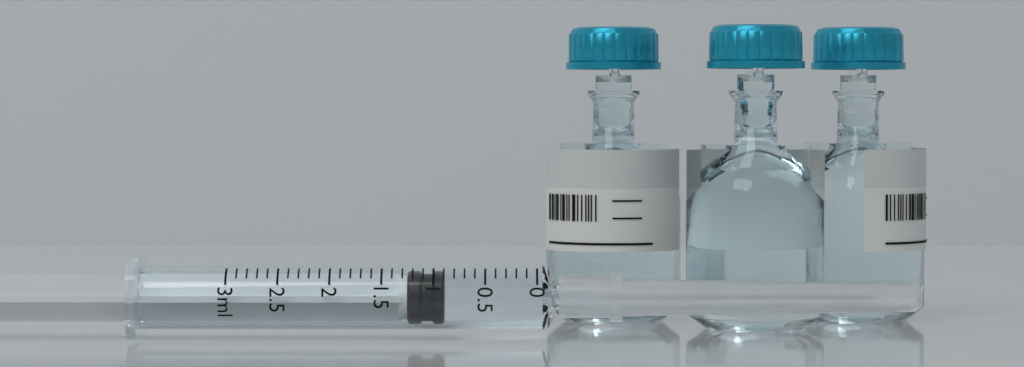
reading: 0.9 ml
